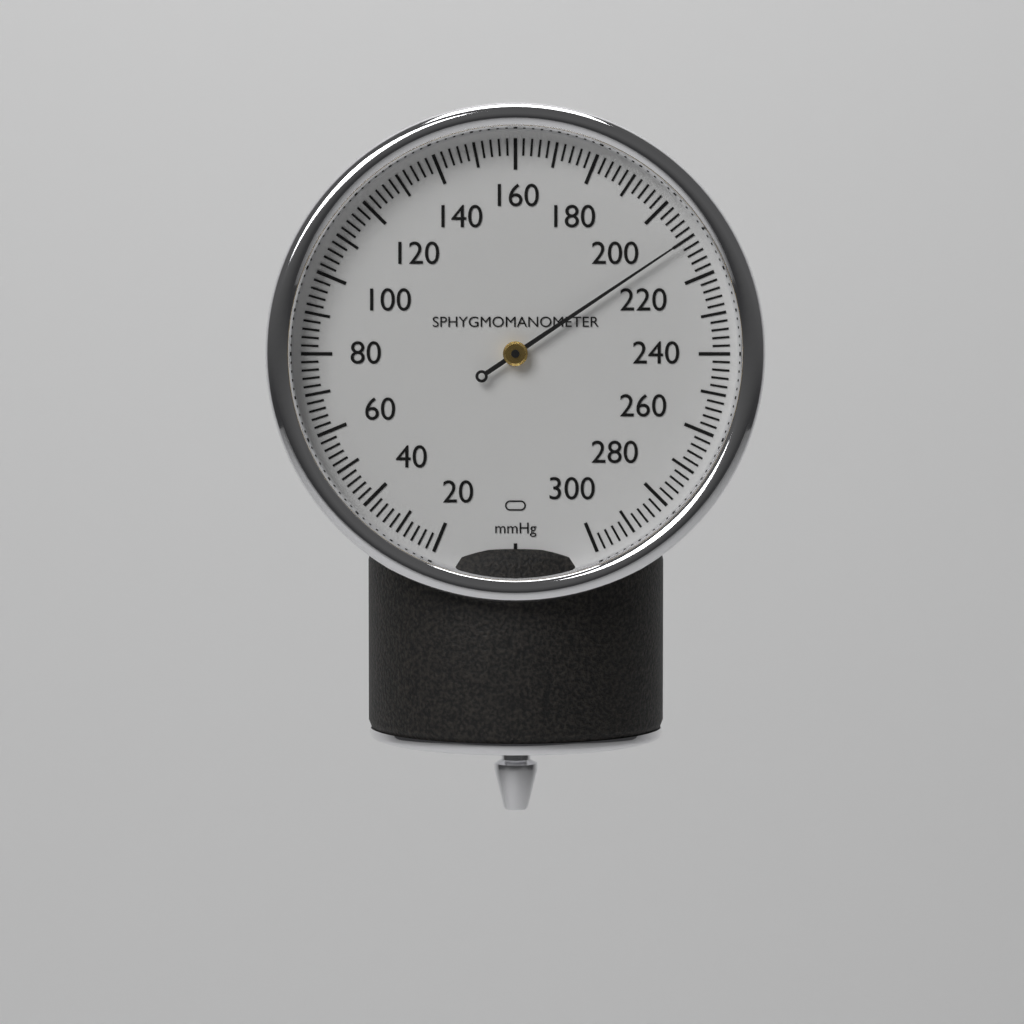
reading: 210 mmHg
